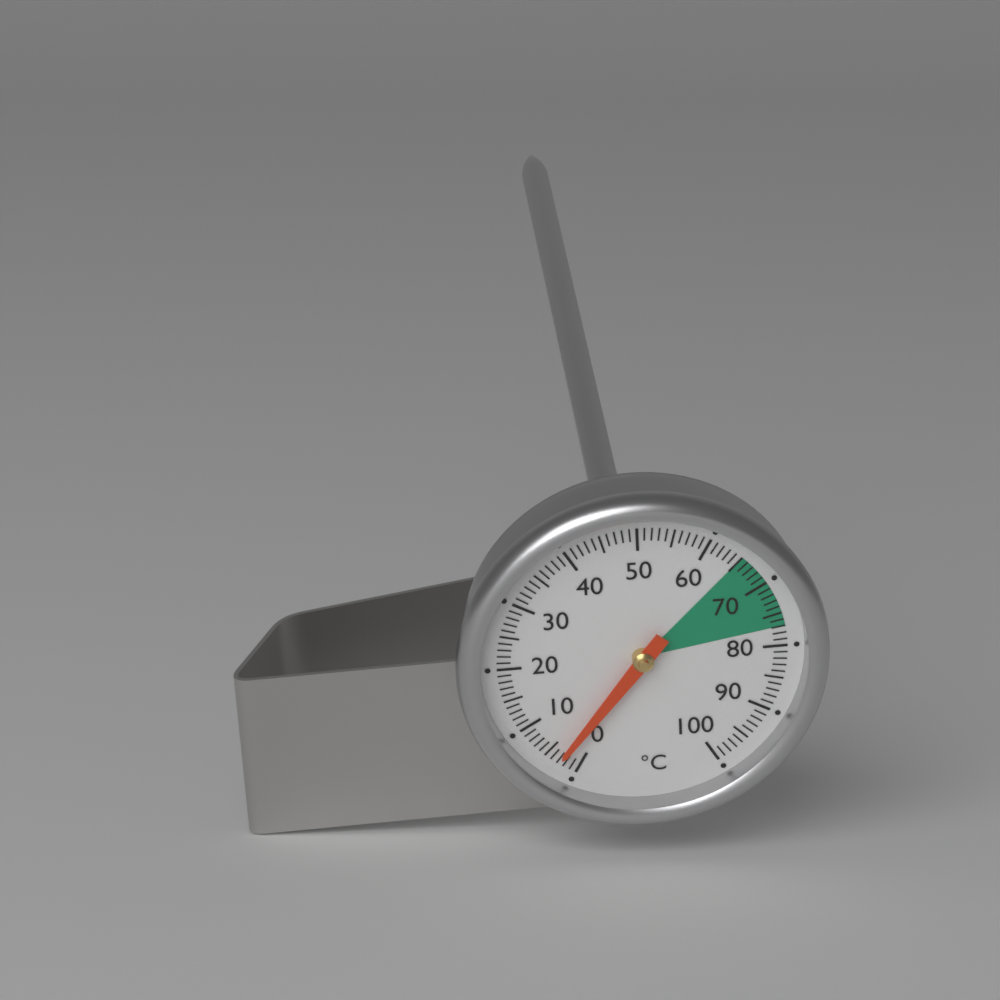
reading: 3 °C
